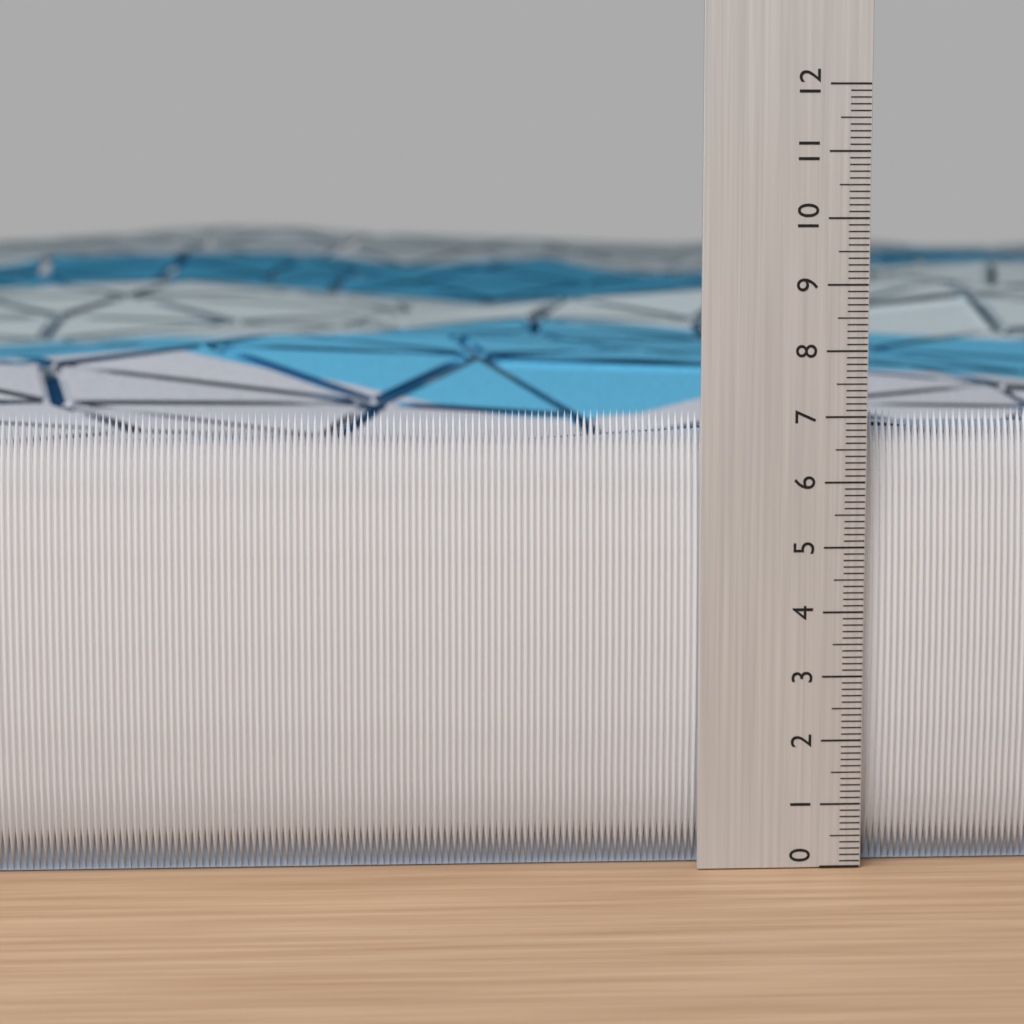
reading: 7.1 (no unit)
